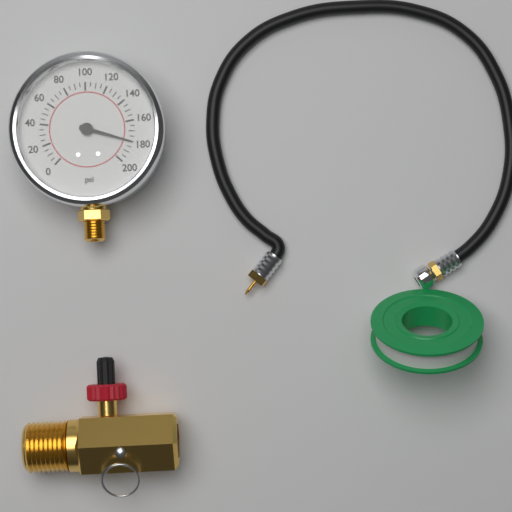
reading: 180 psi
